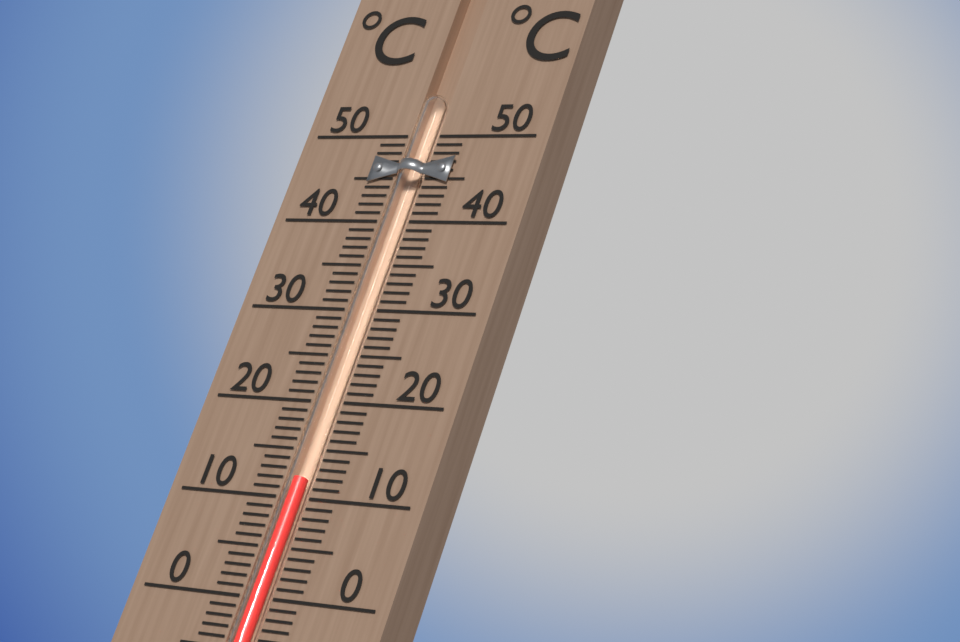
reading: 12 °C
